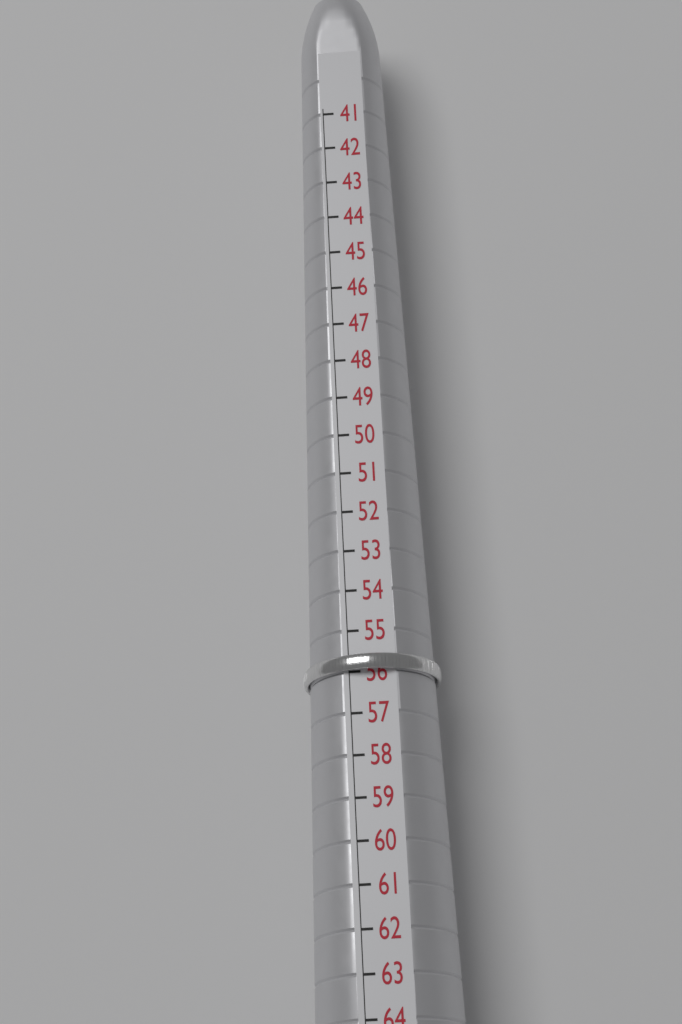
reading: 56 (no unit)
